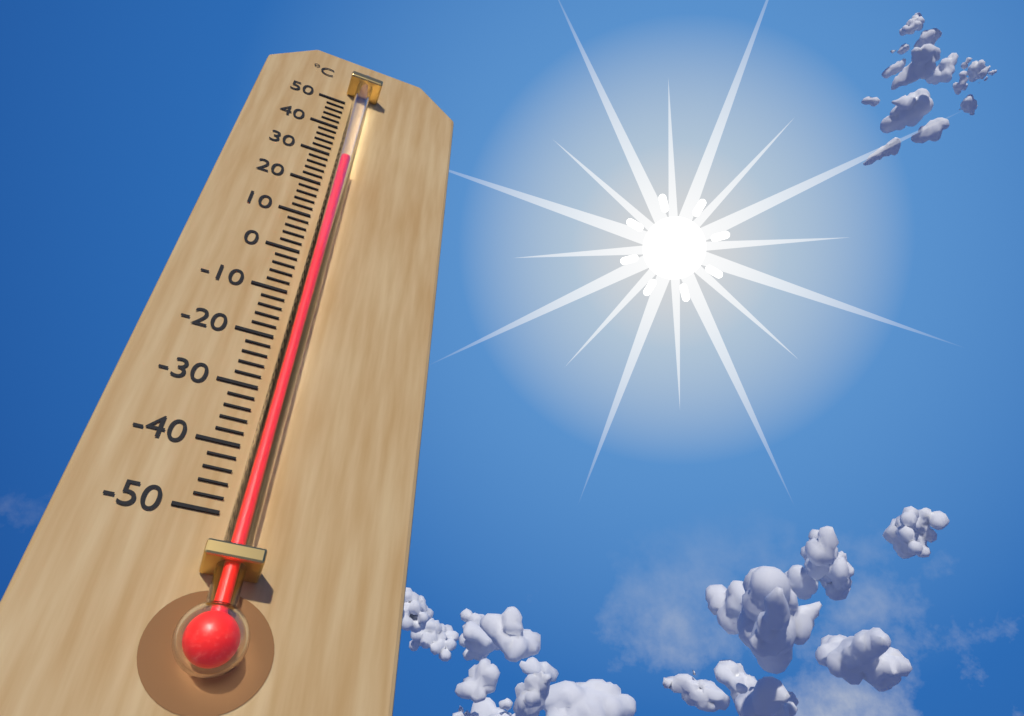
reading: 26 °C
